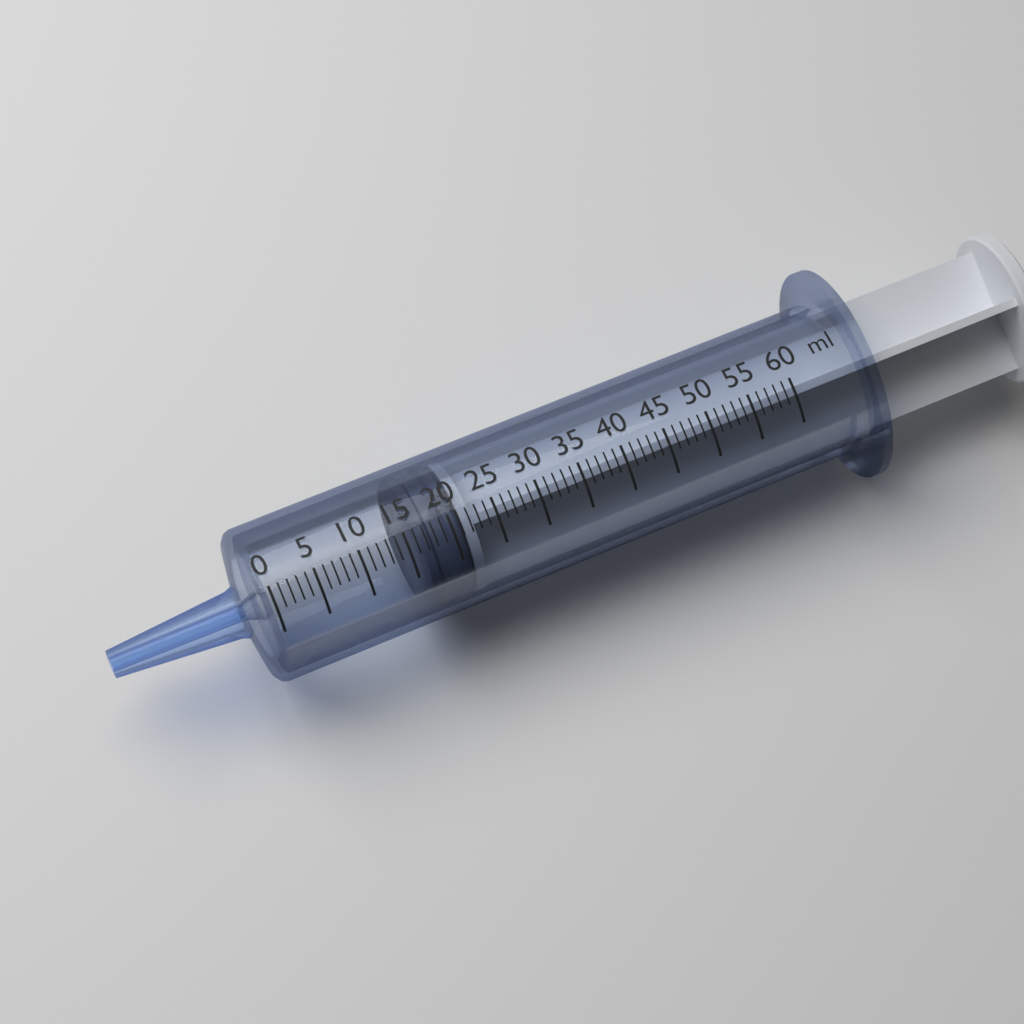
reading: 16 ml
